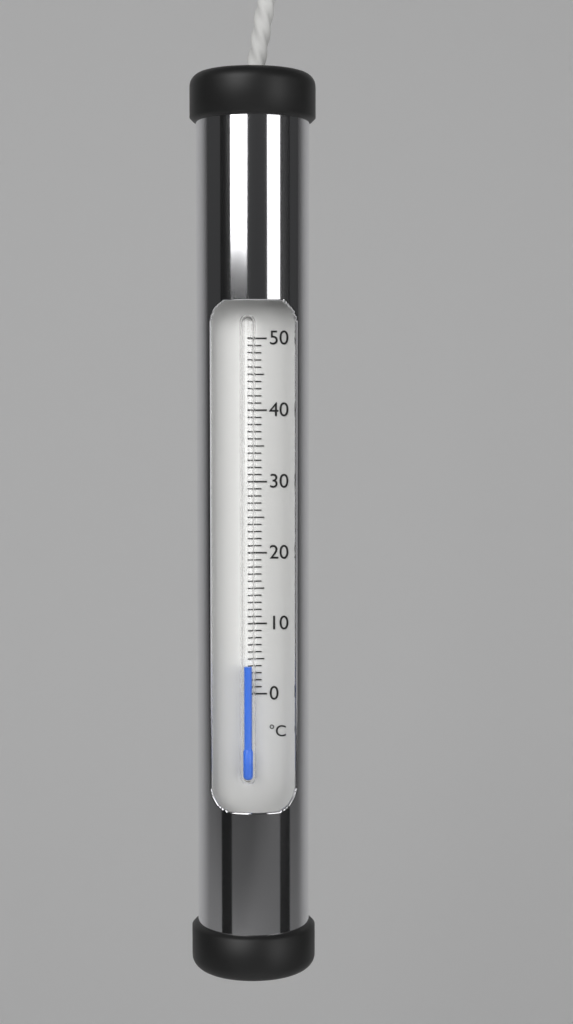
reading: 4 °C
